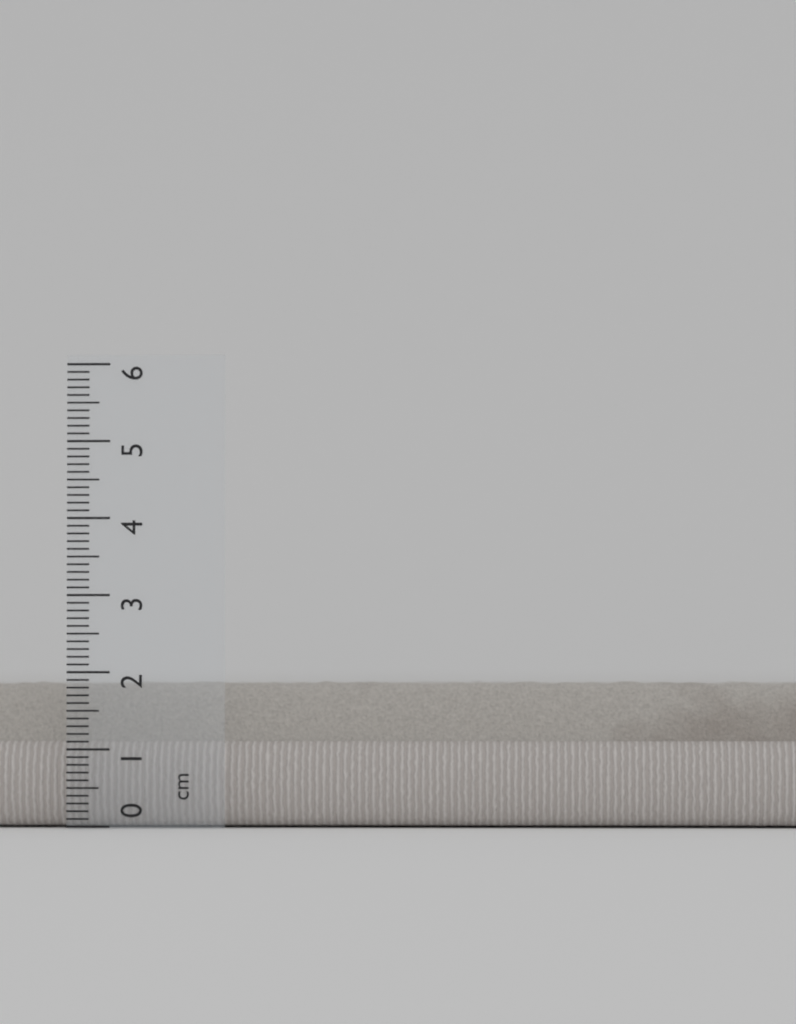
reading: 1.9 cm
